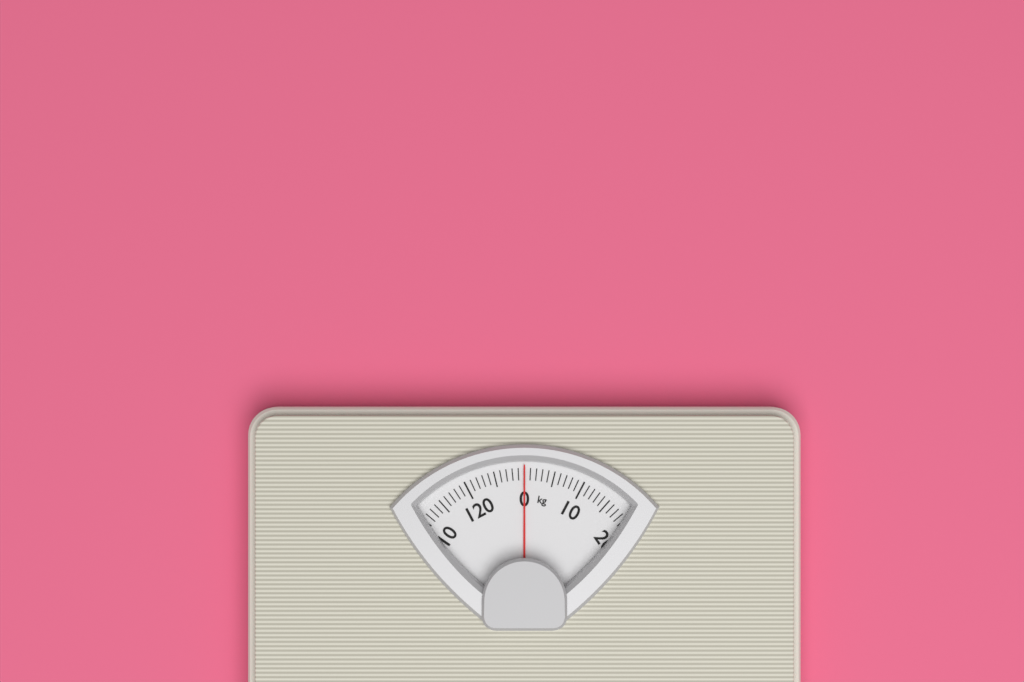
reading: 0 kg
